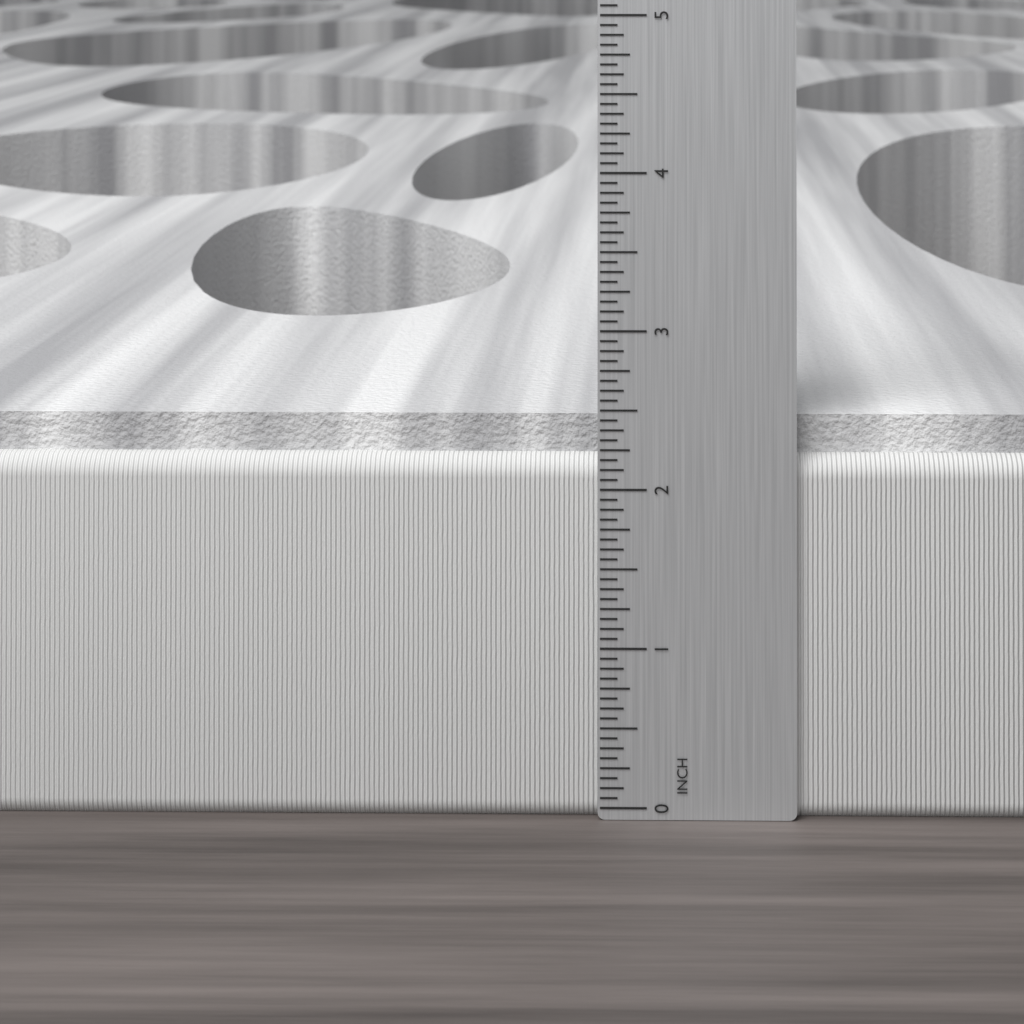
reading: 2.4375 in
